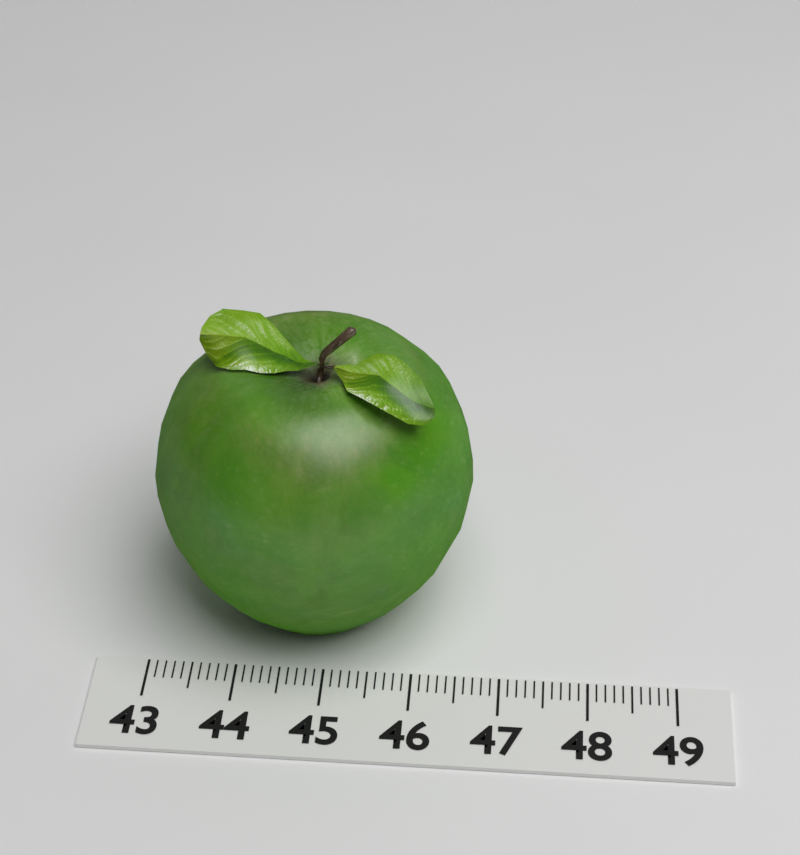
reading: 46.6 (no unit)
